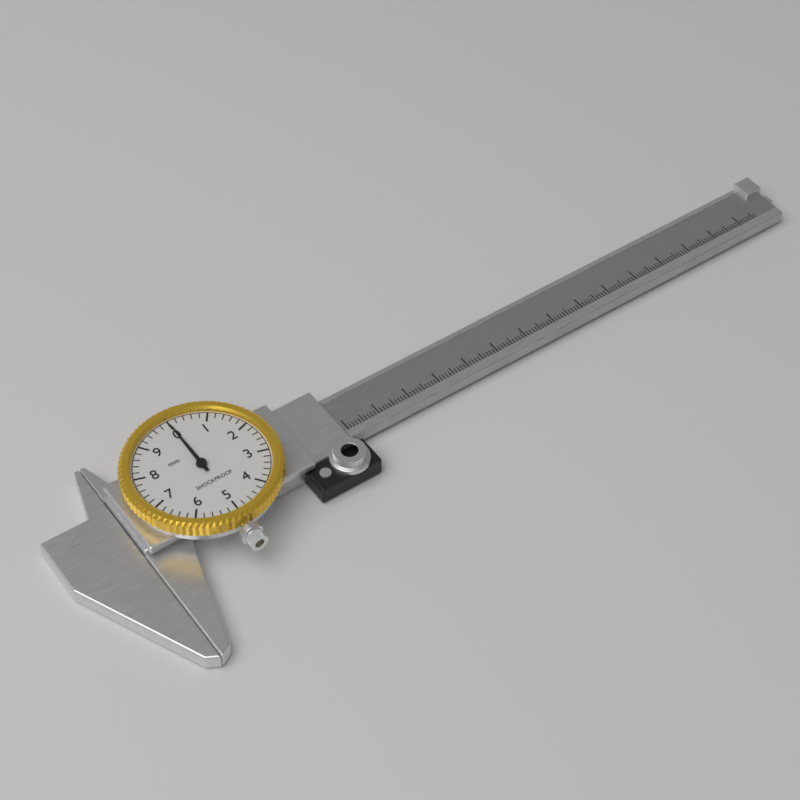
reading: 0.0 mm
